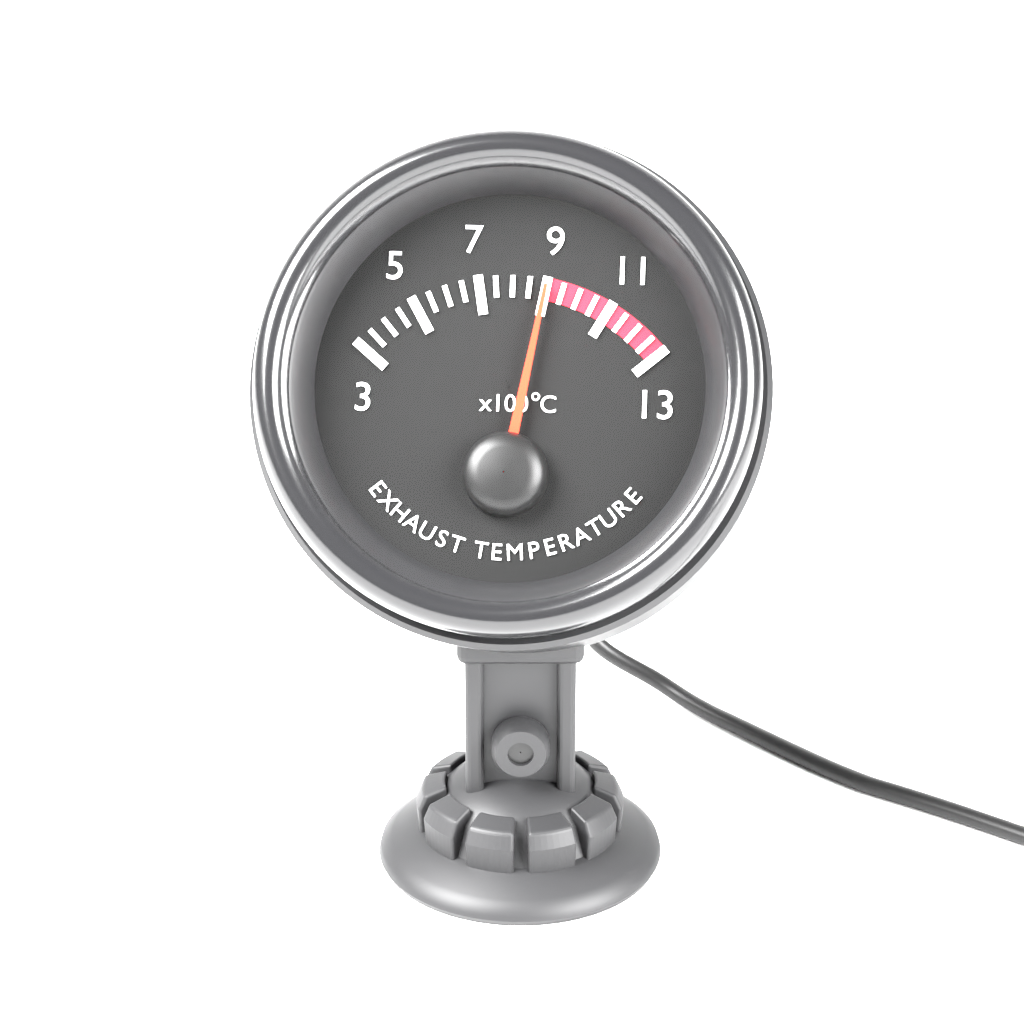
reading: 9.0 x100°C
